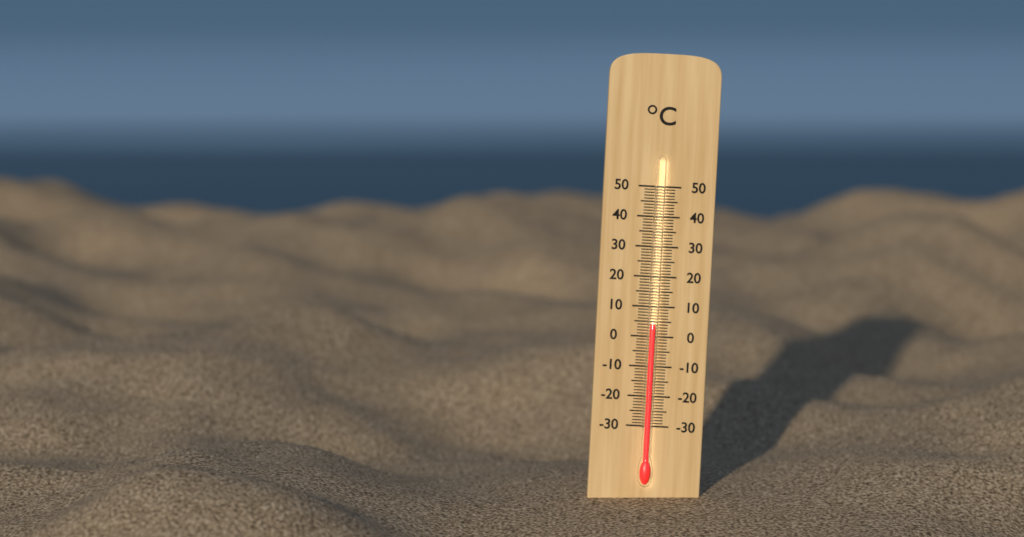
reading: 4 °C
